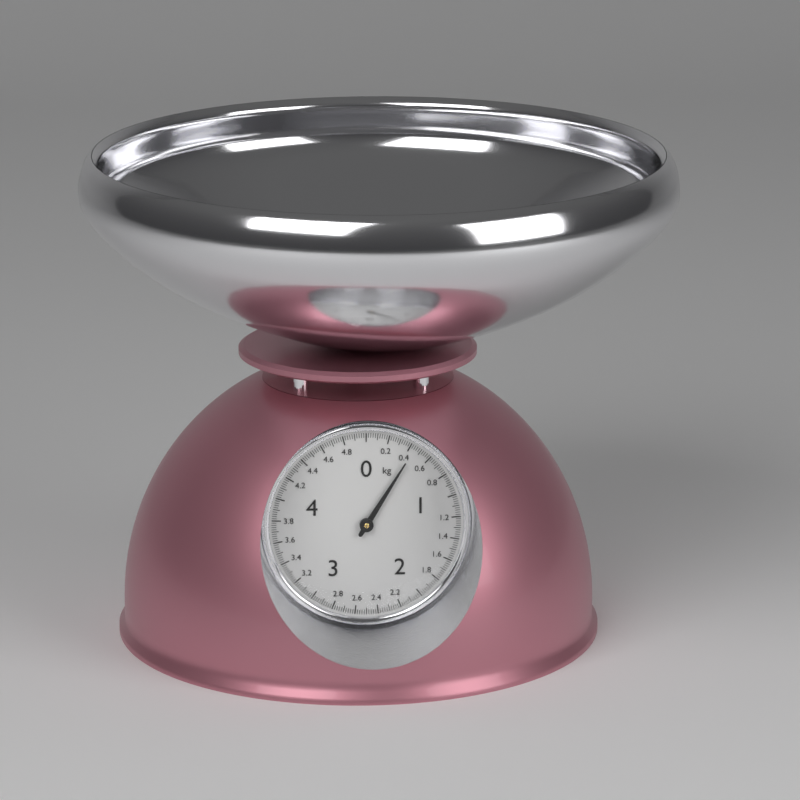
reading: 0.44 kg
